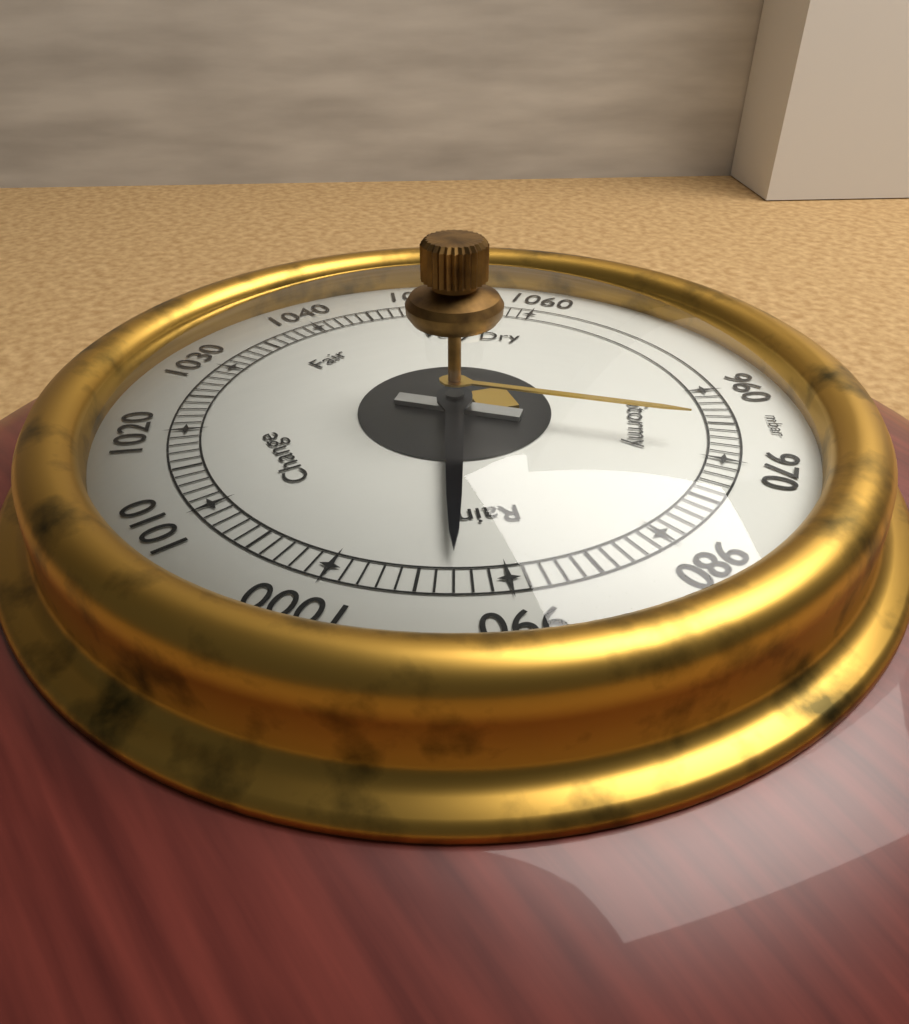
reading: 993 mbar
